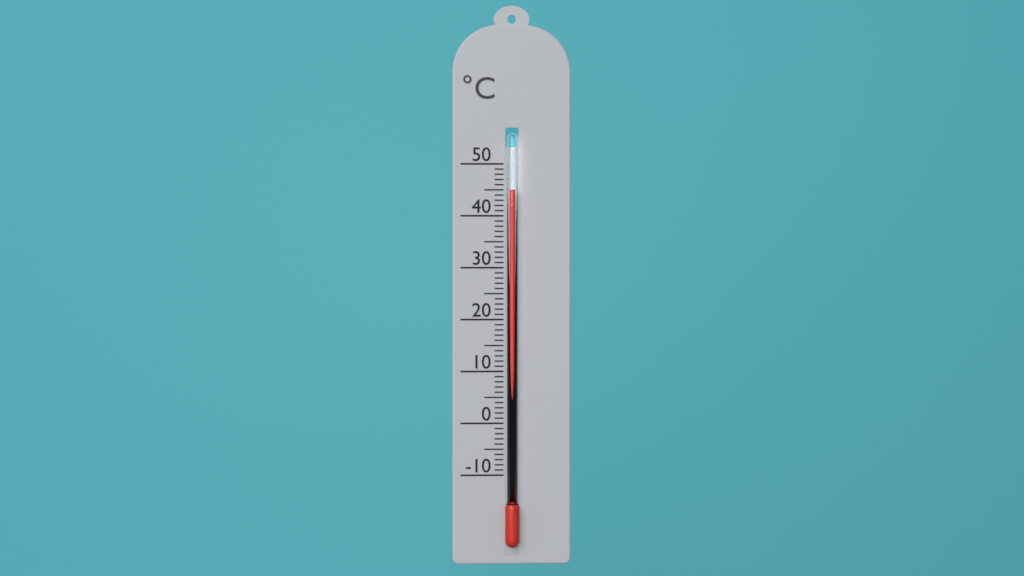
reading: 45 °C
